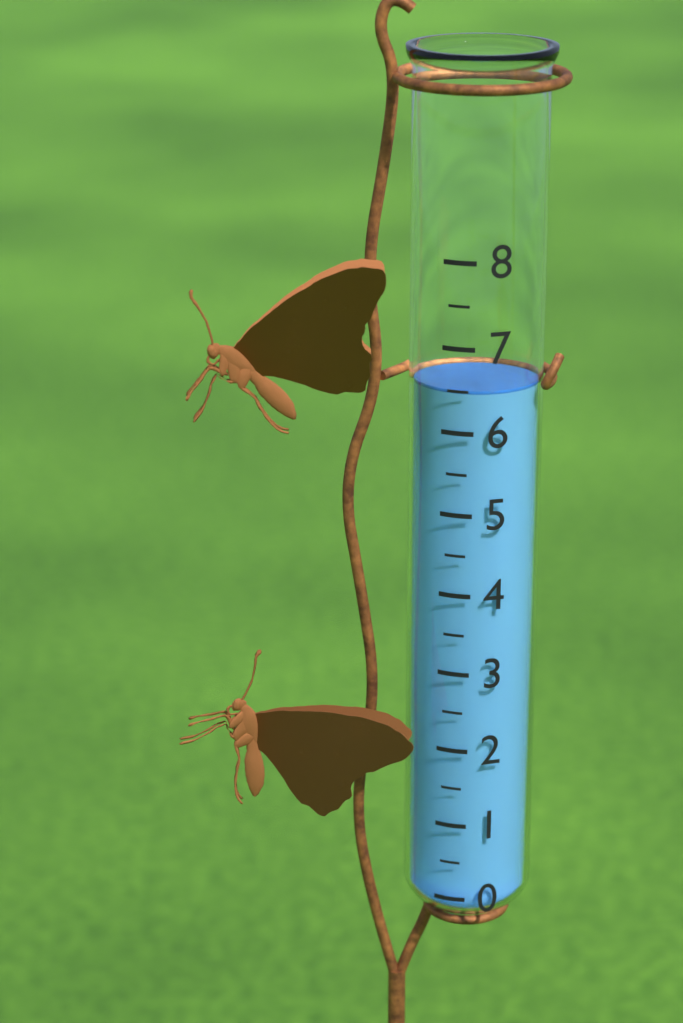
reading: 6.5 (no unit)
